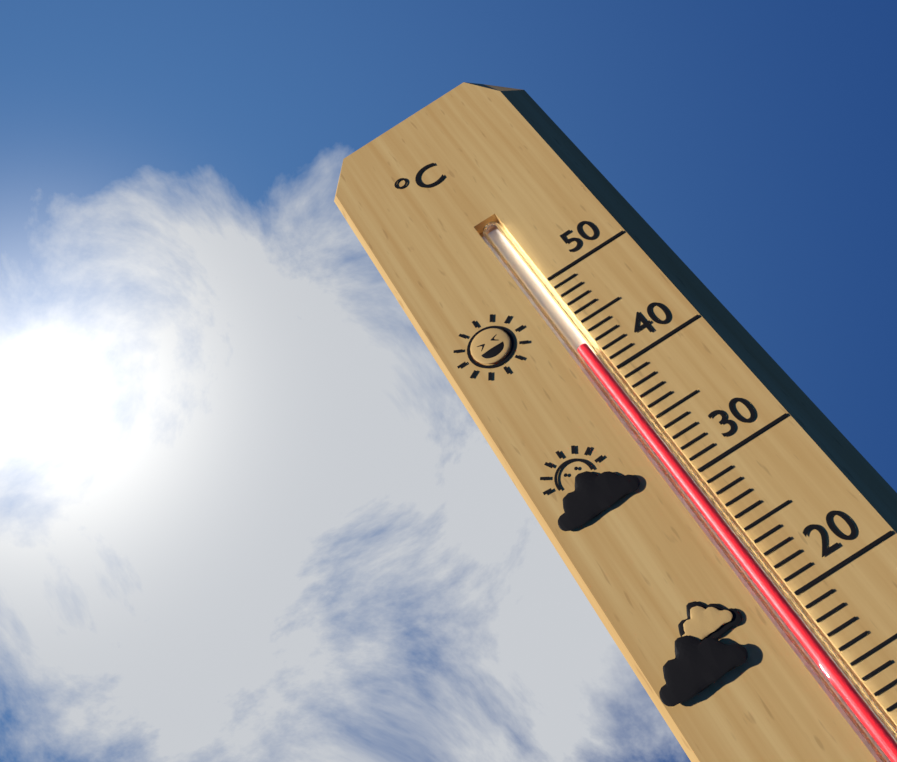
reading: 43 °C
